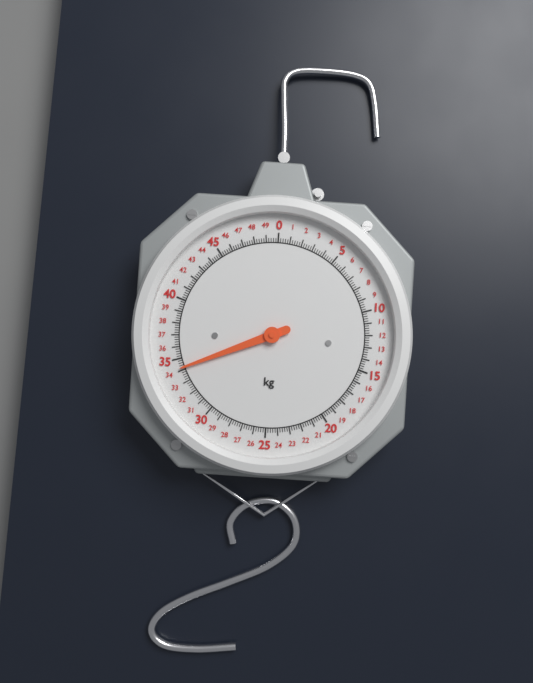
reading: 34.2 kg
